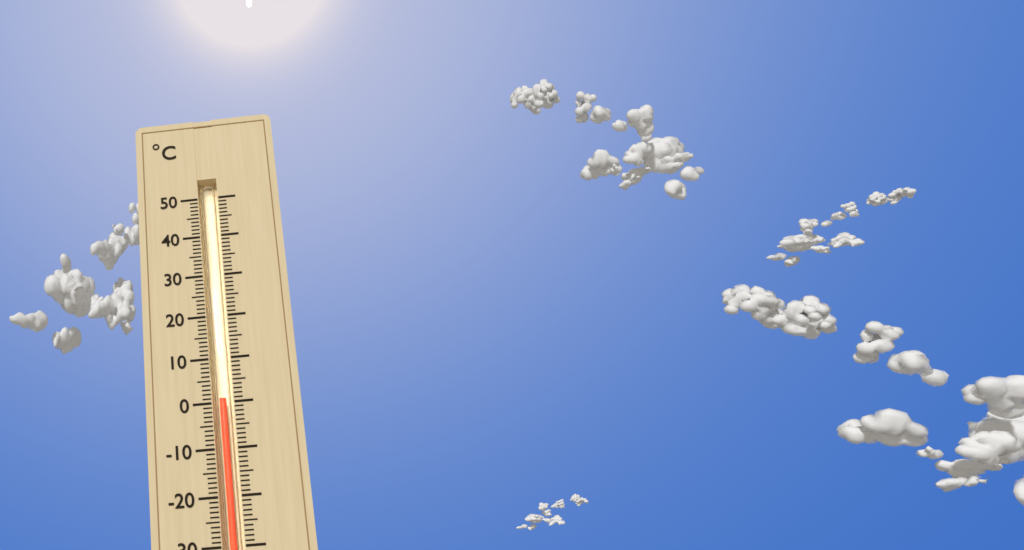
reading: 1 °C
